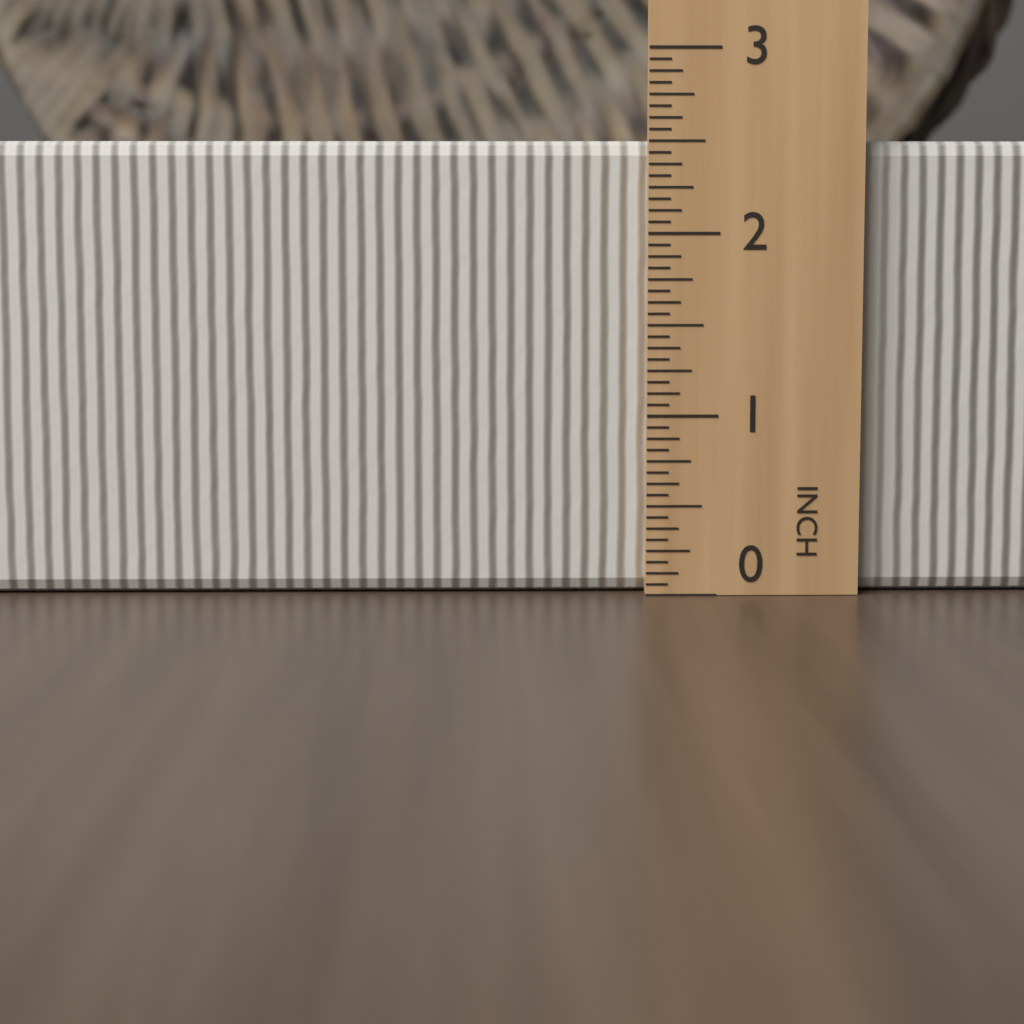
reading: 2.5000 in
